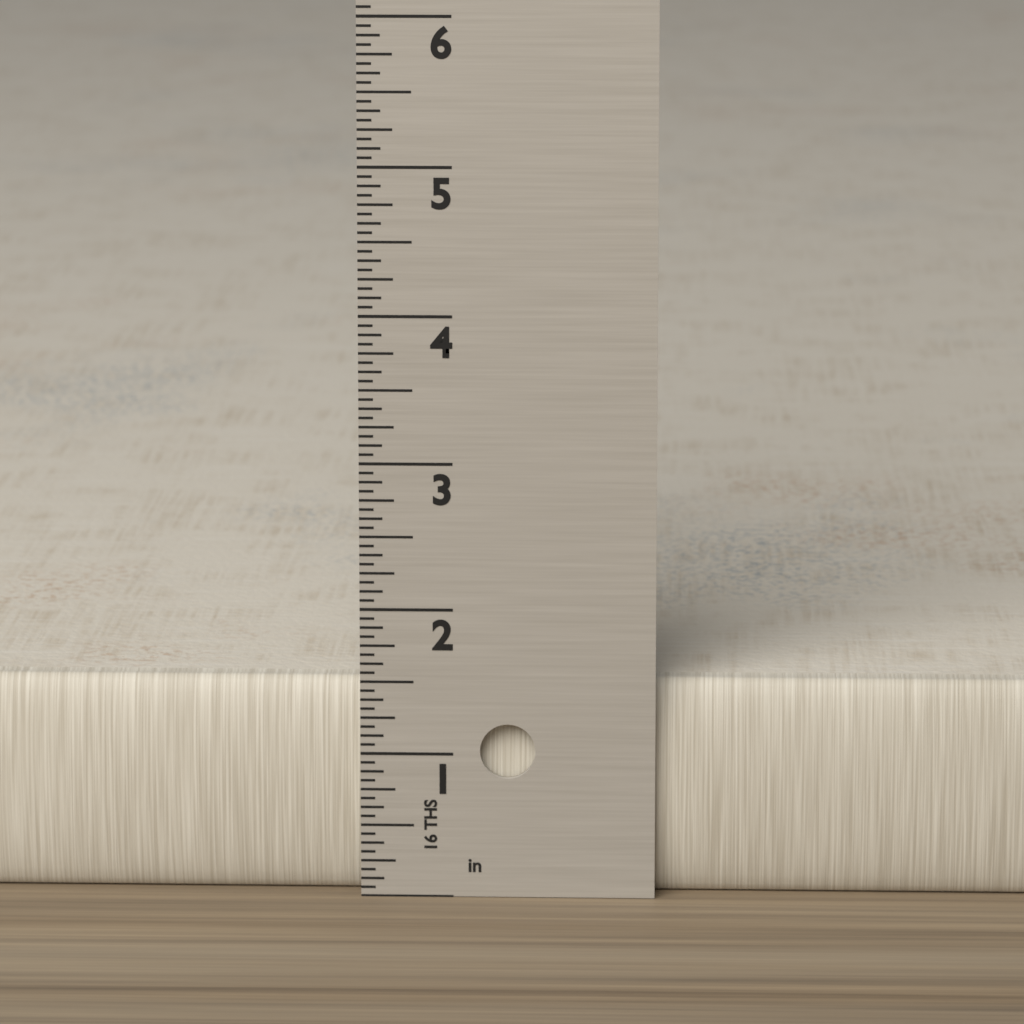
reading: 1.5000 in
